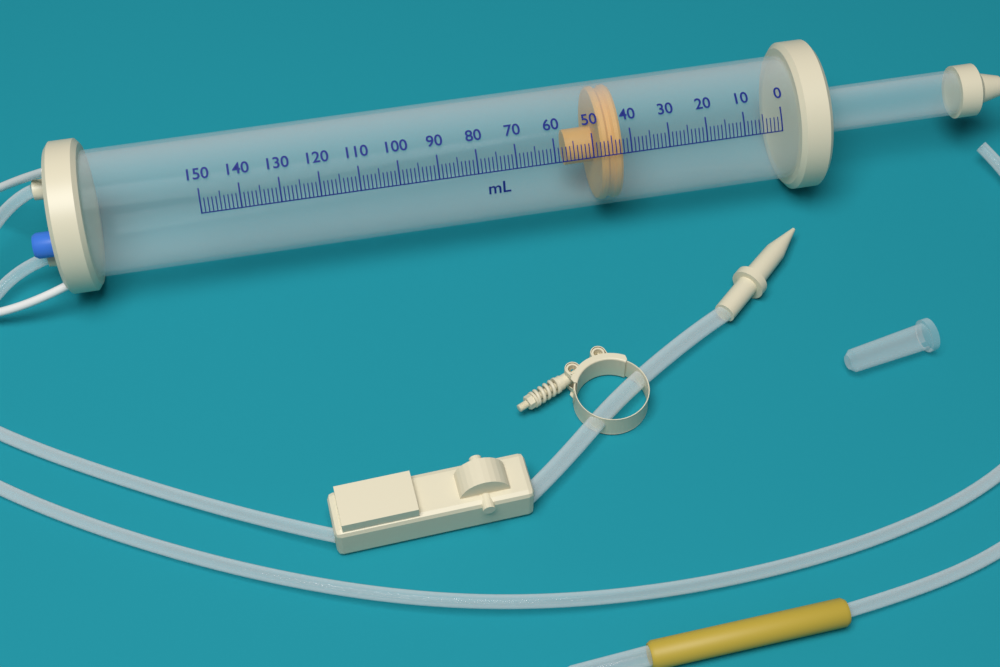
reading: 42 ml
